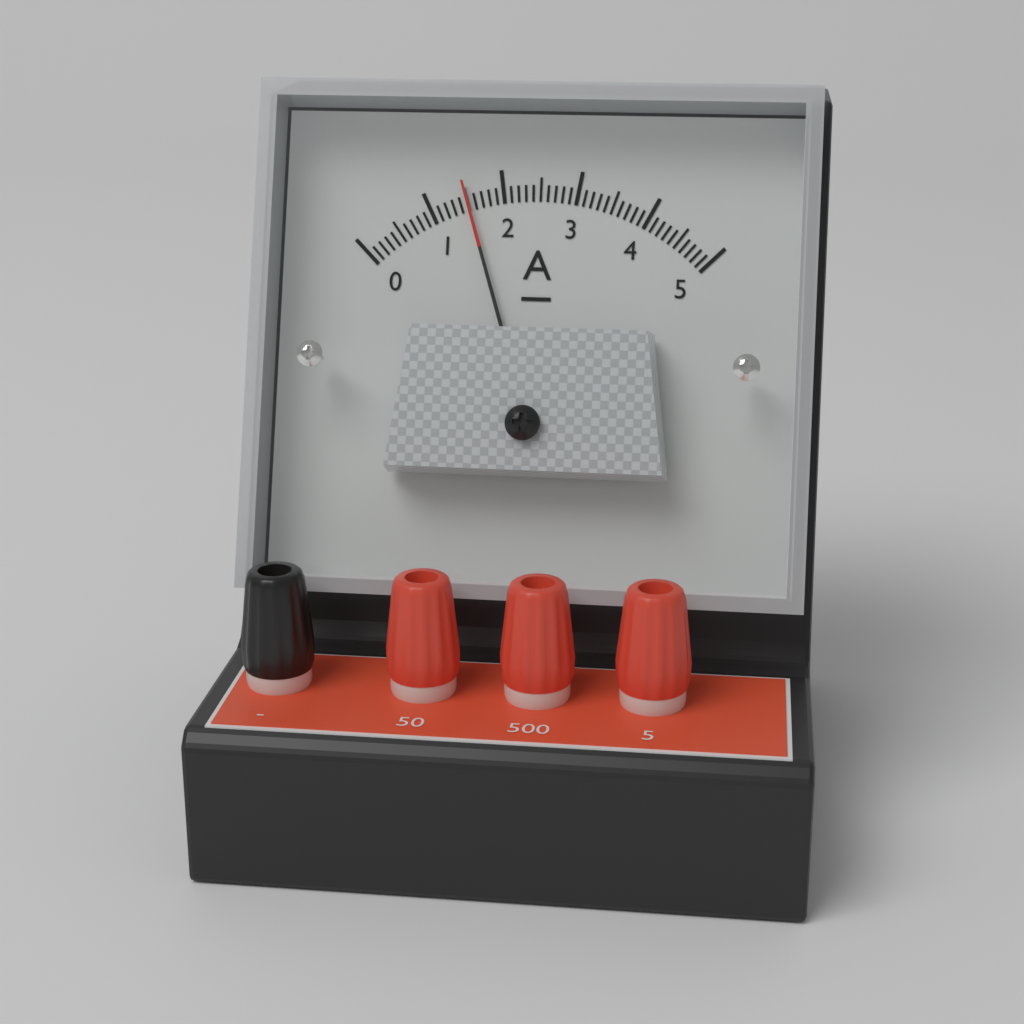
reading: 1.5 A
